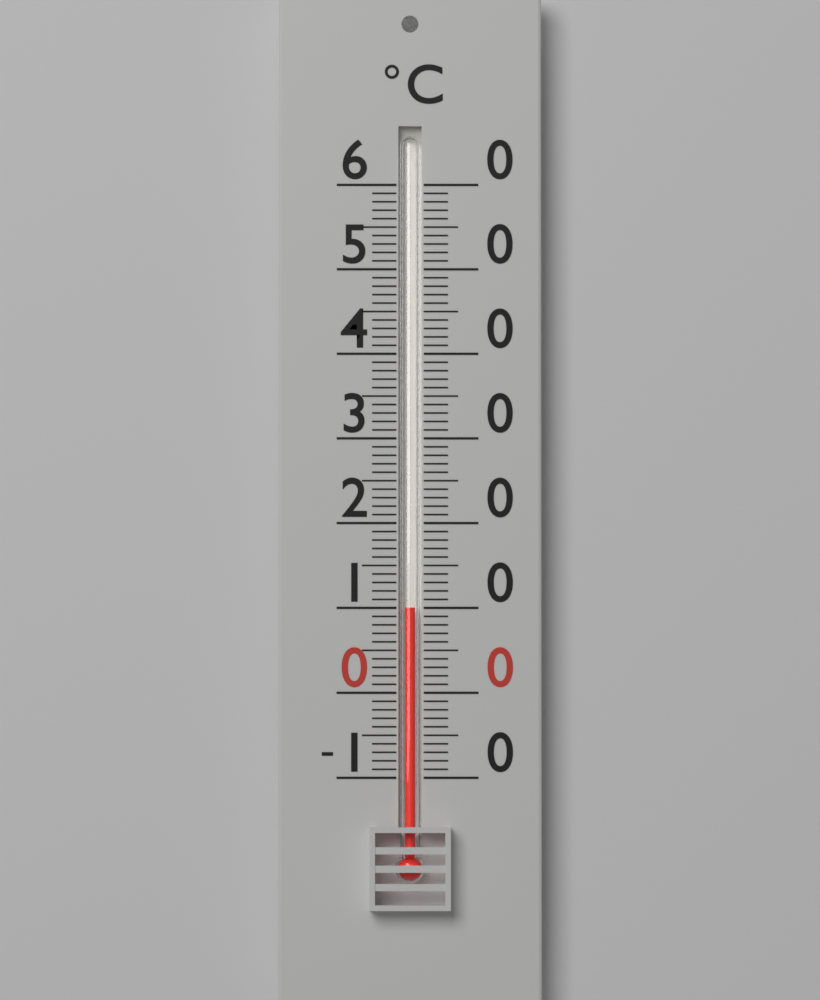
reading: 10 °C
